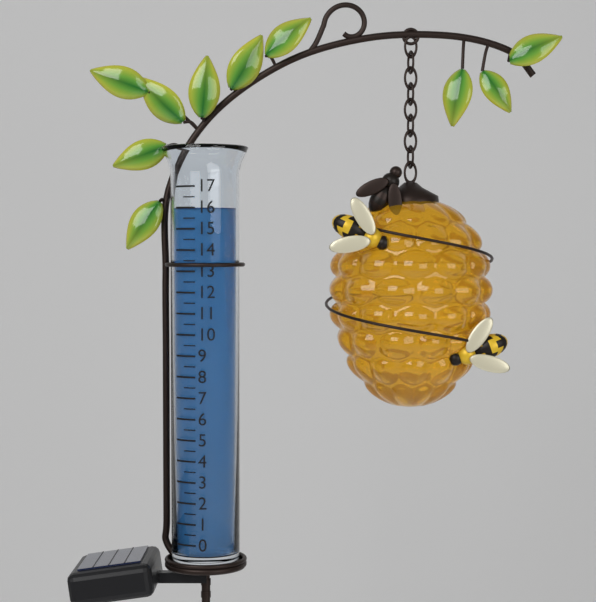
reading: 16.0 (no unit)
